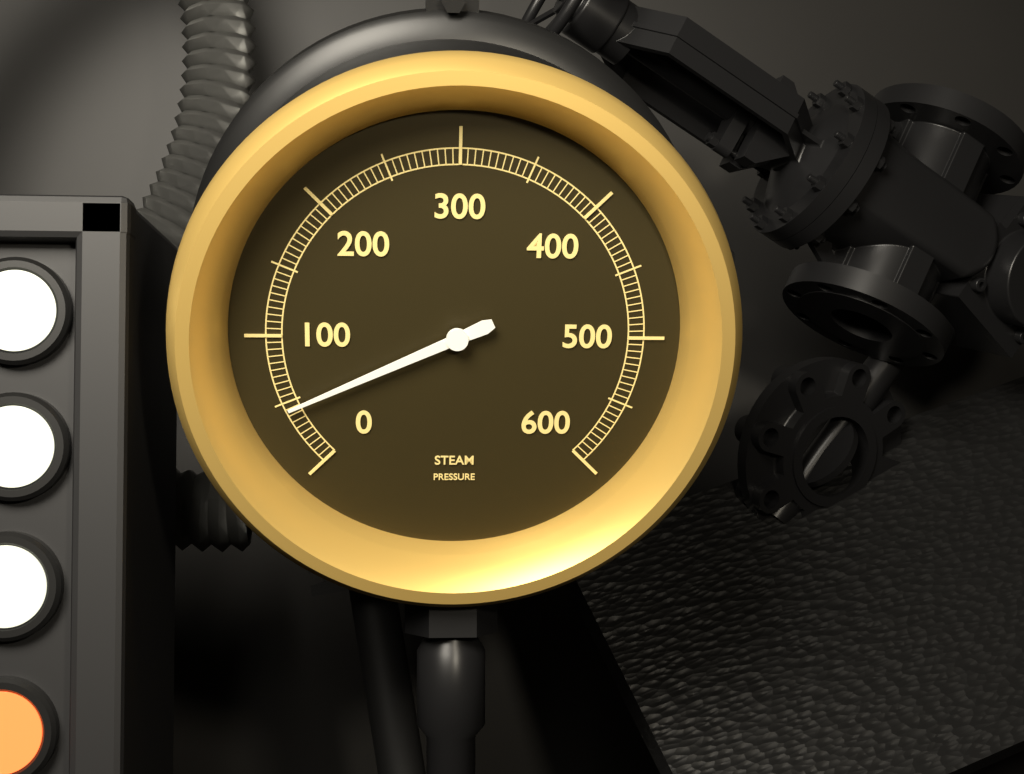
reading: 45 (no unit)
